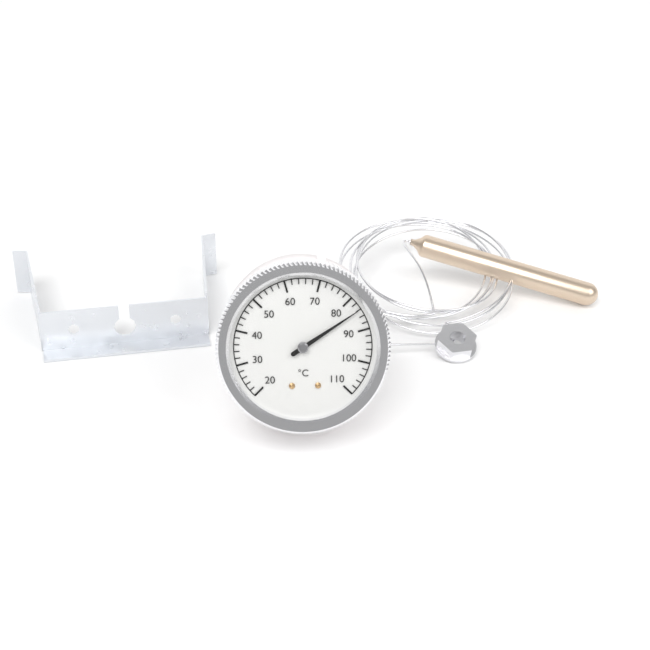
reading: 84 °C
